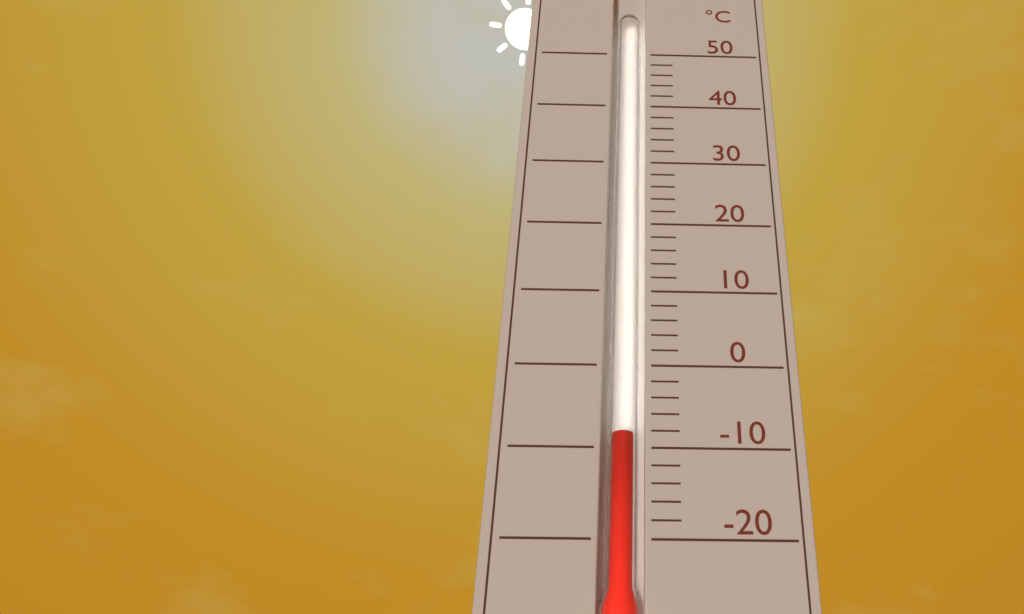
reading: -8 °C
